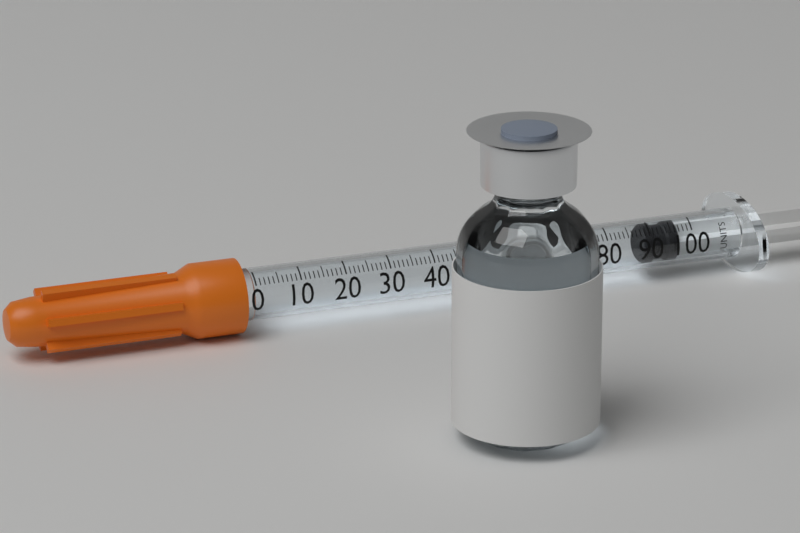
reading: 89 units
